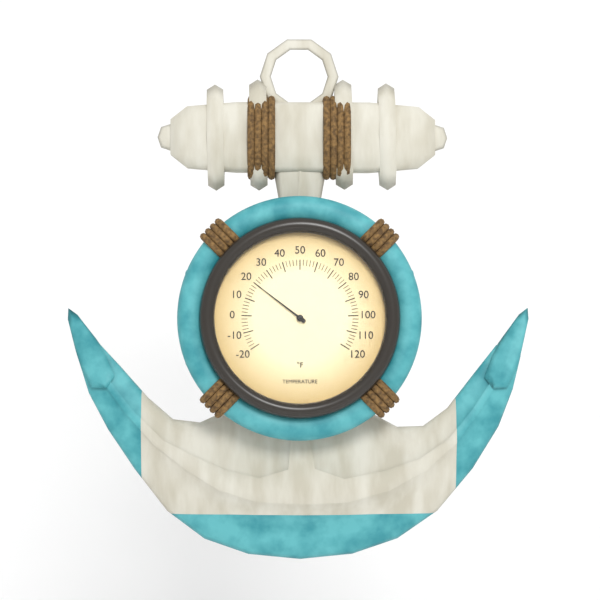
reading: 20 °F
